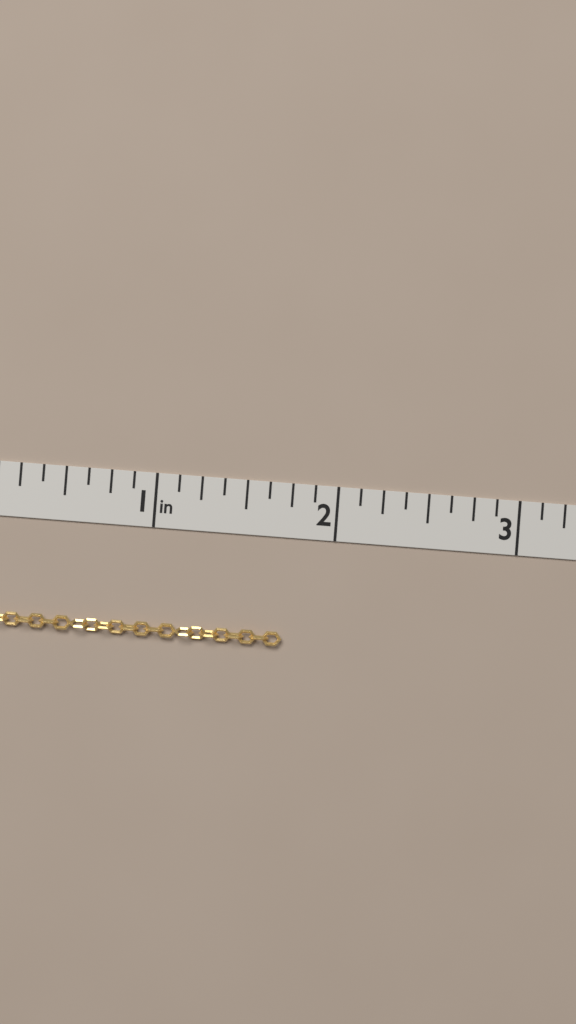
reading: 1.750 in
